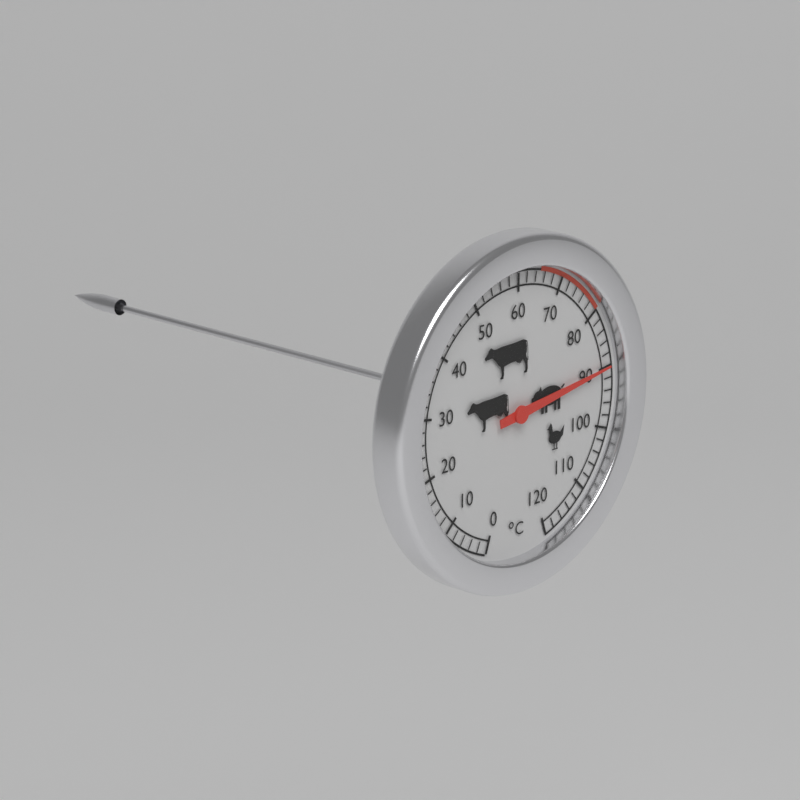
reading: 90 °C
